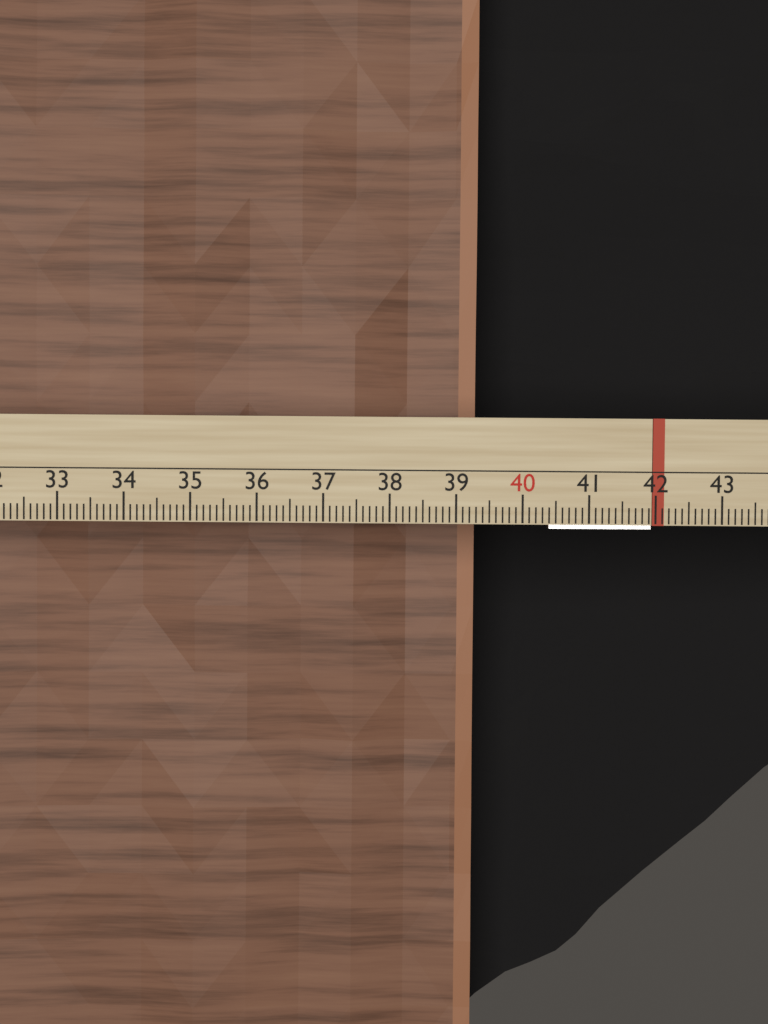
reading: 39.4 cm
